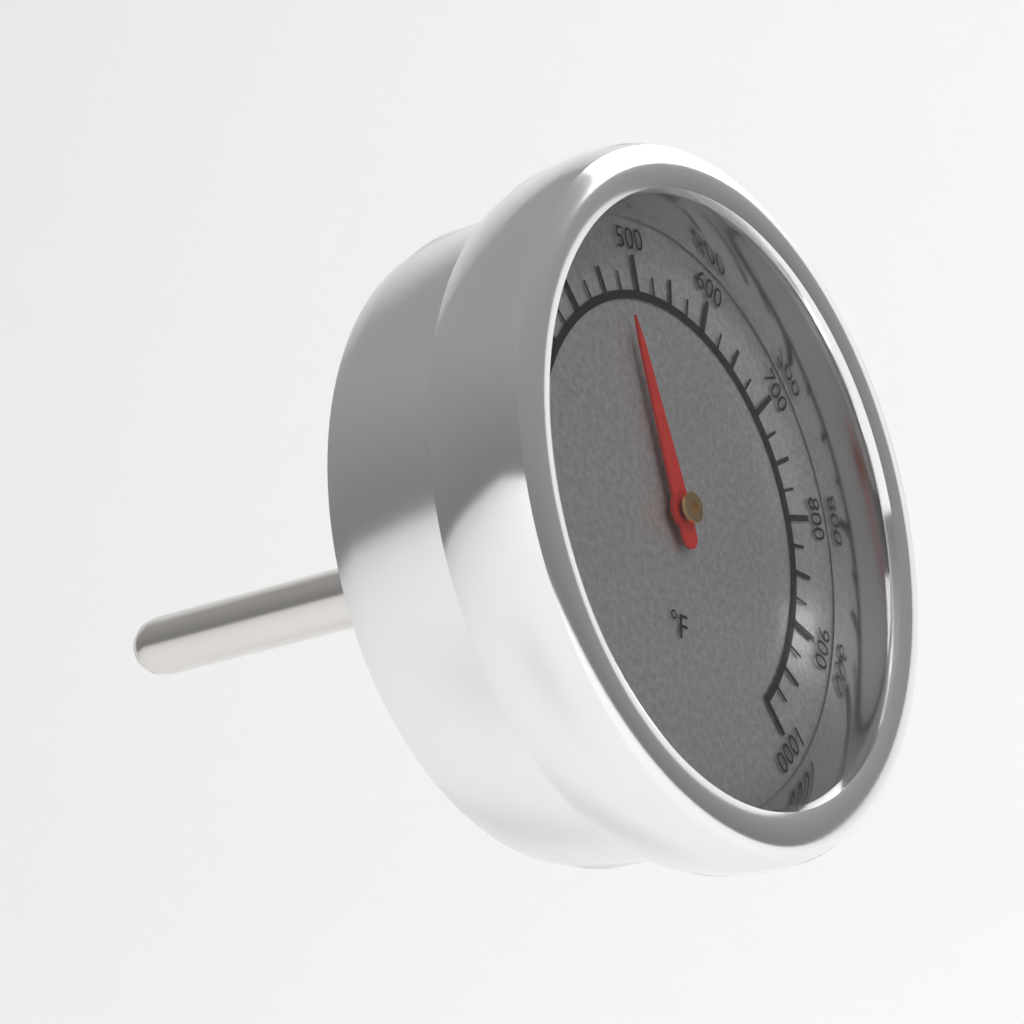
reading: 475 °F
